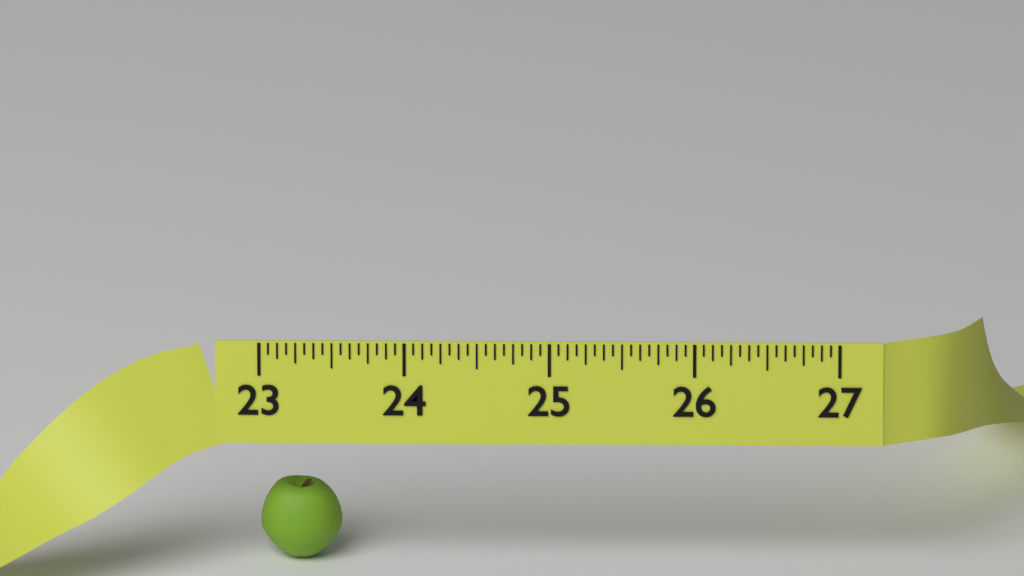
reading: 23.5625 (no unit)
